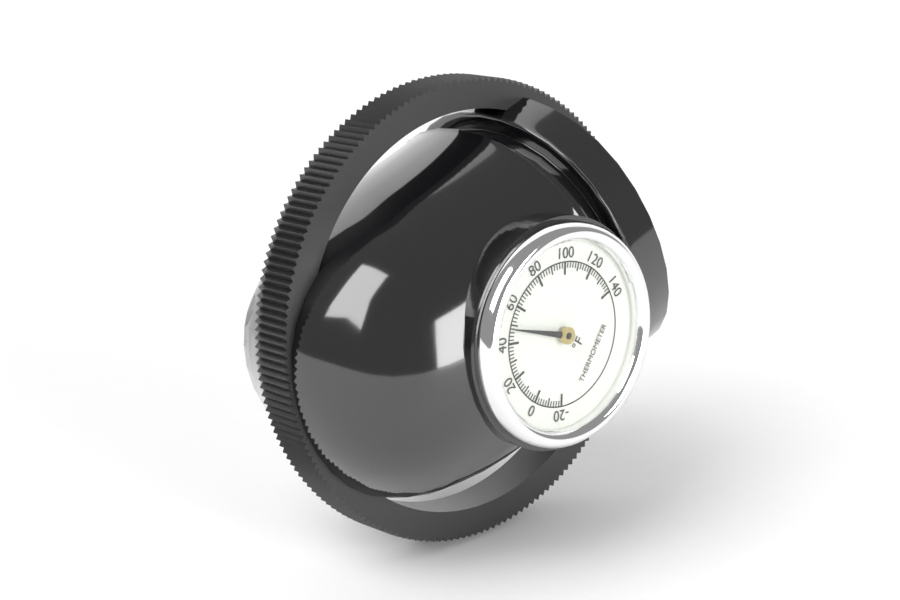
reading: 48 °F
